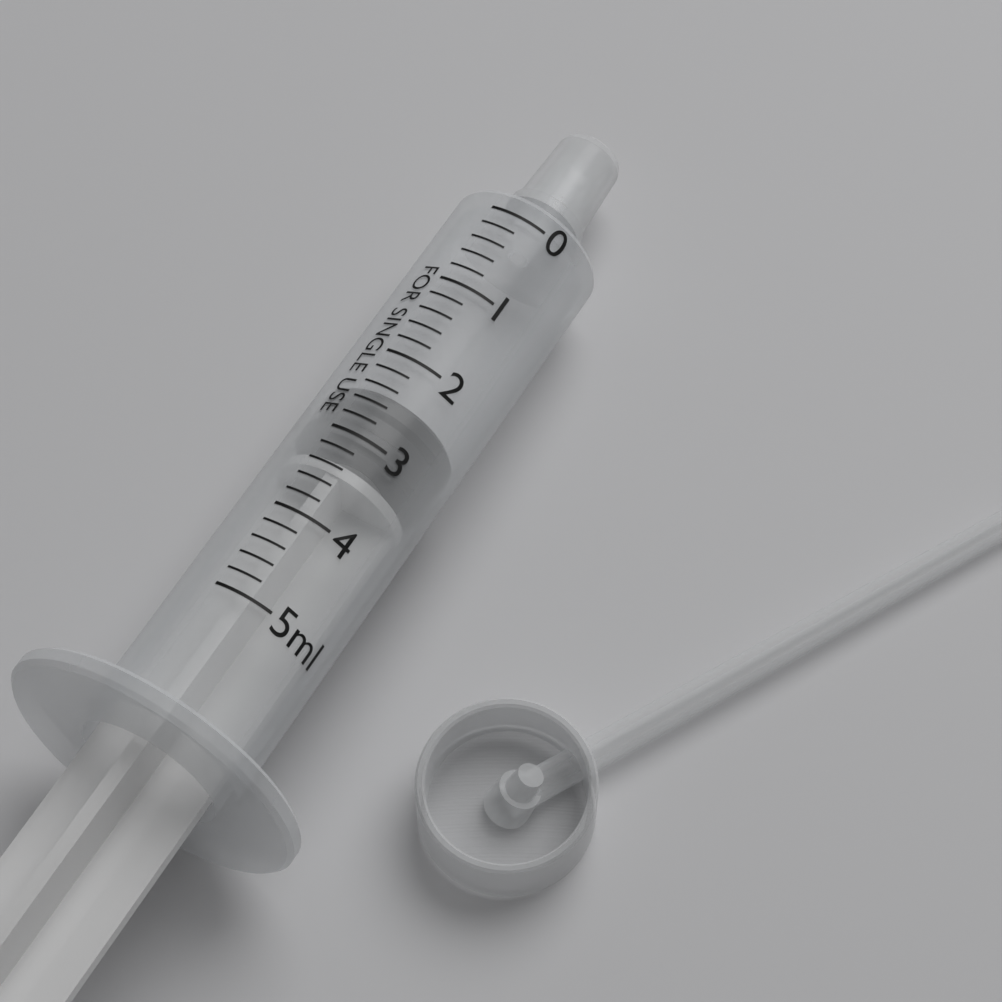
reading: 2.4 ml
